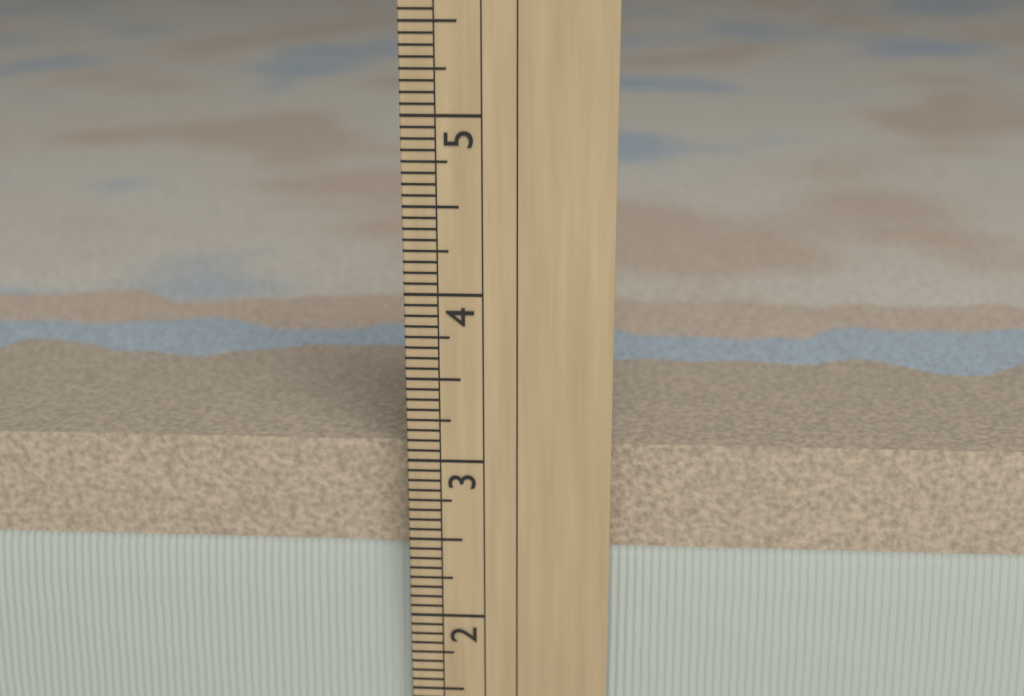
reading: 3.0625 in
